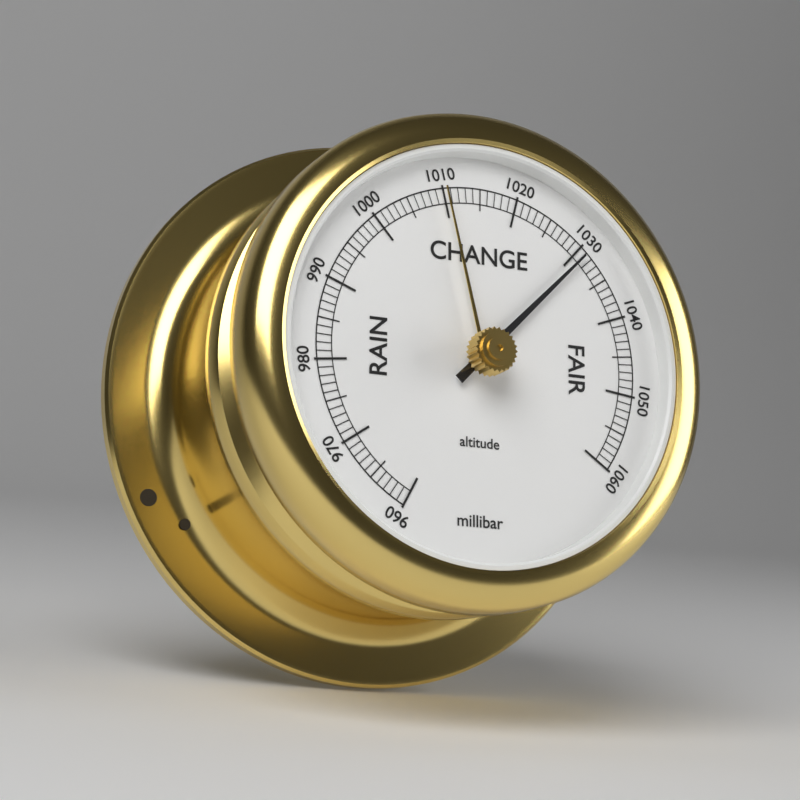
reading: 1031 millibar
